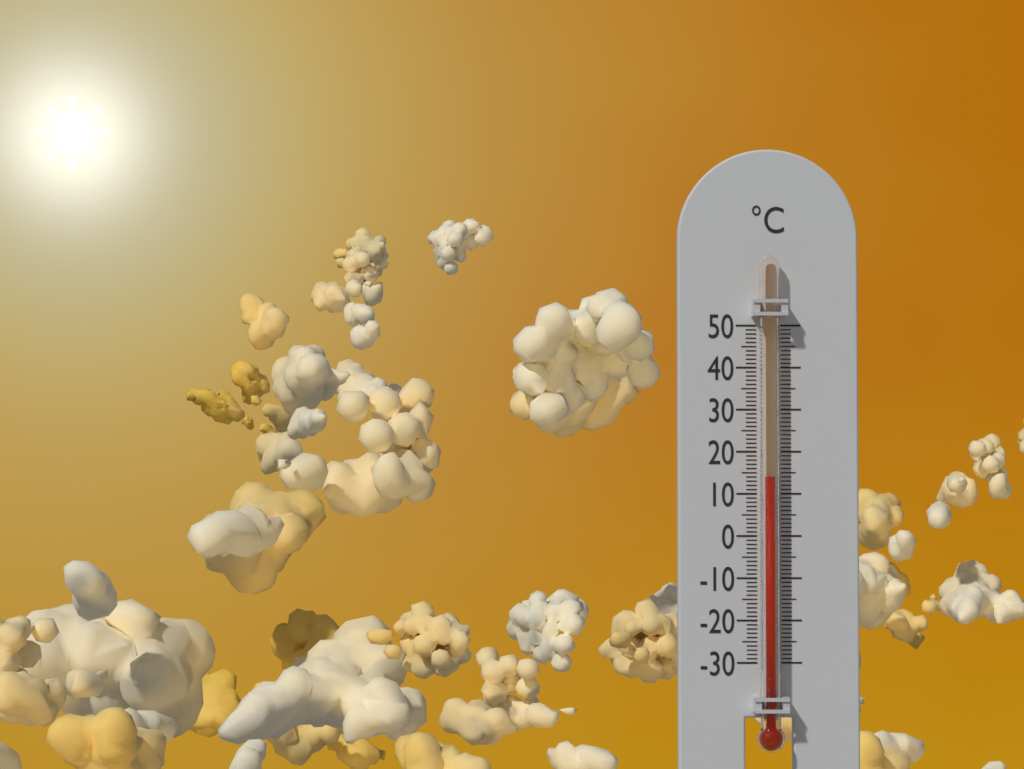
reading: 14 °C
